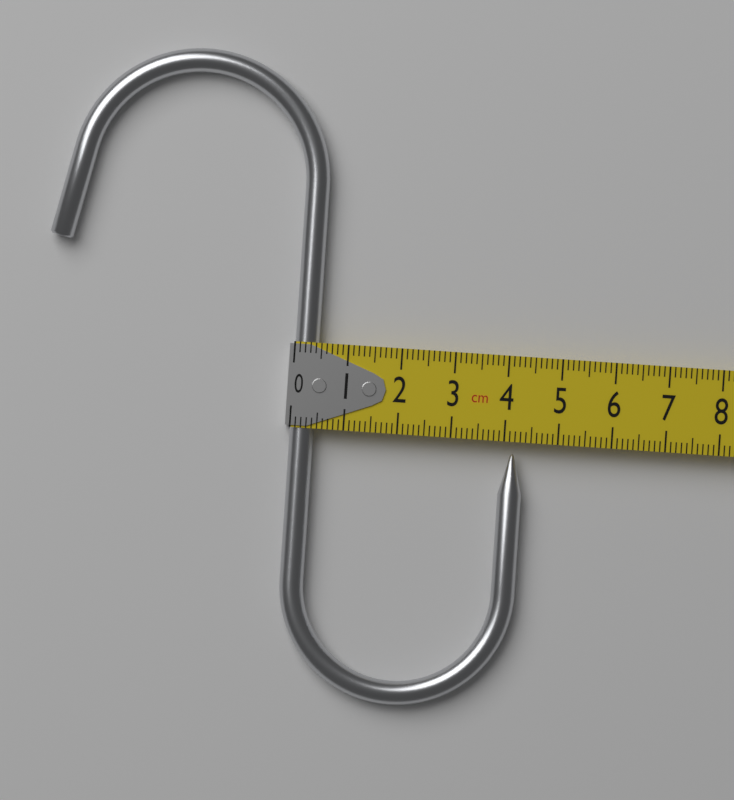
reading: 4.4 cm
